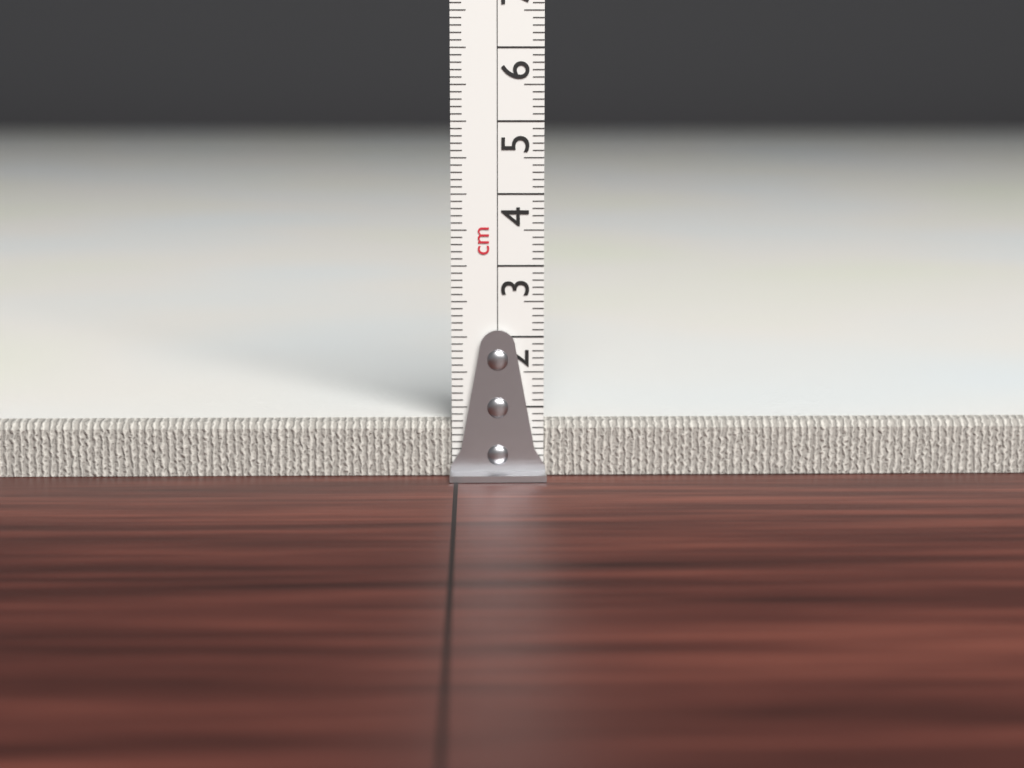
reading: 0.8 cm
